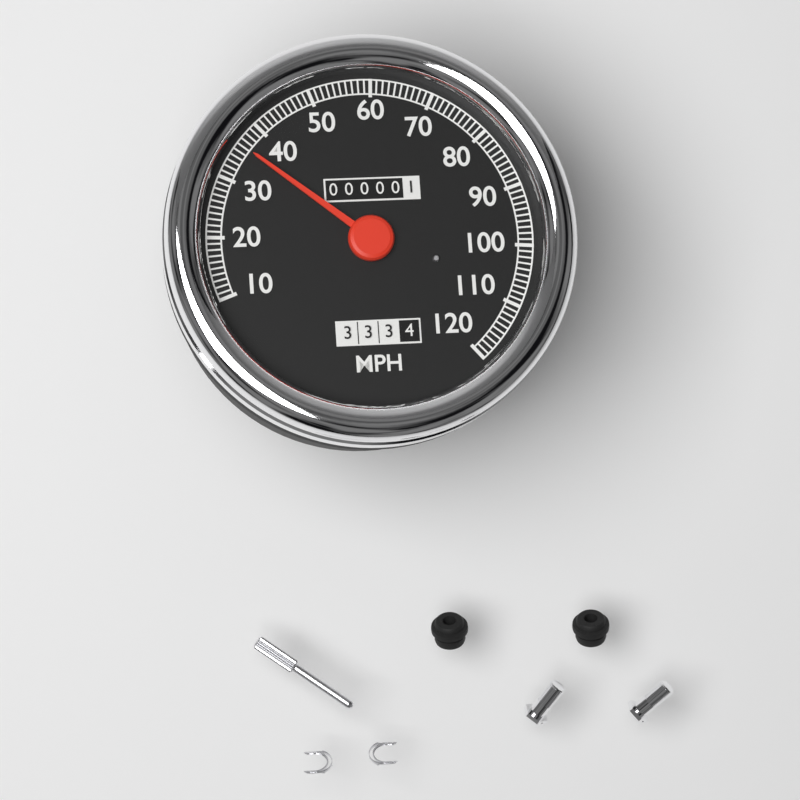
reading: 36 MPH
